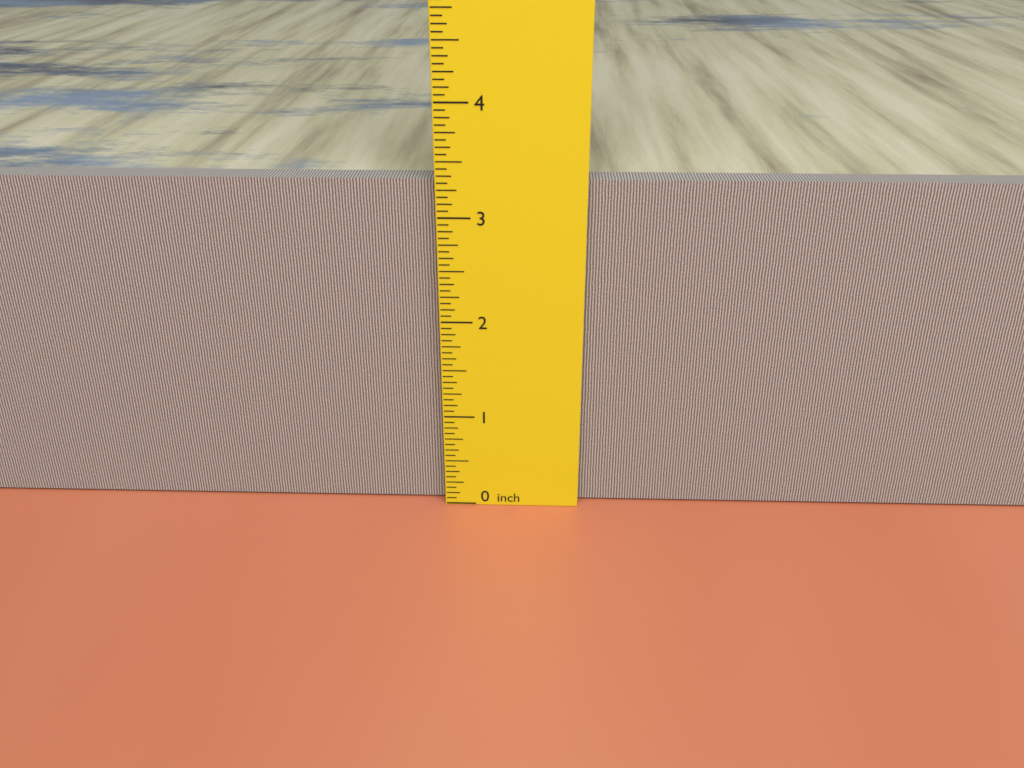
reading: 3.3125 inch
